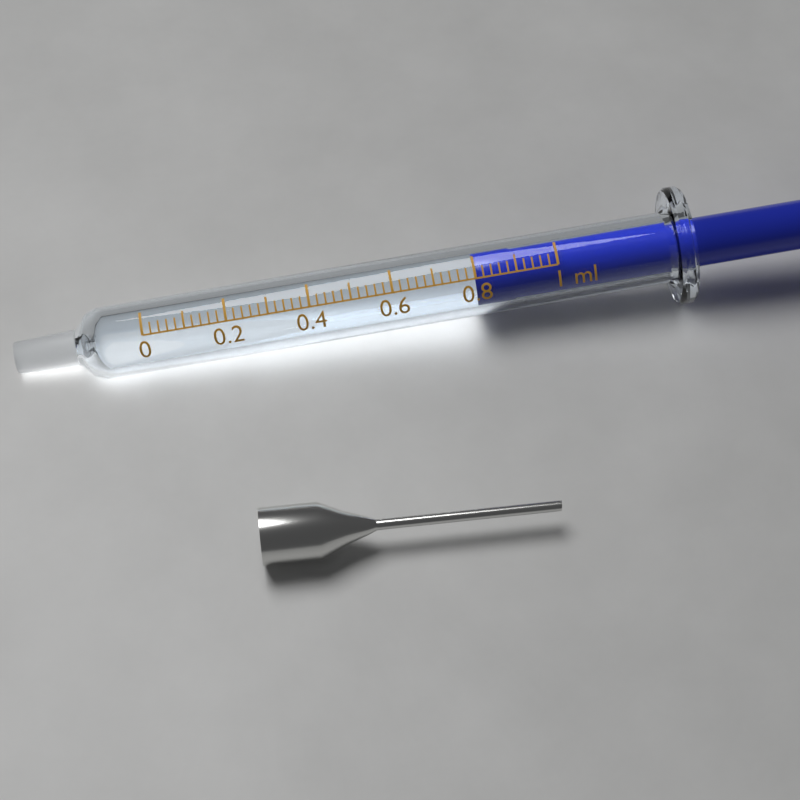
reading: 0.80 ml
